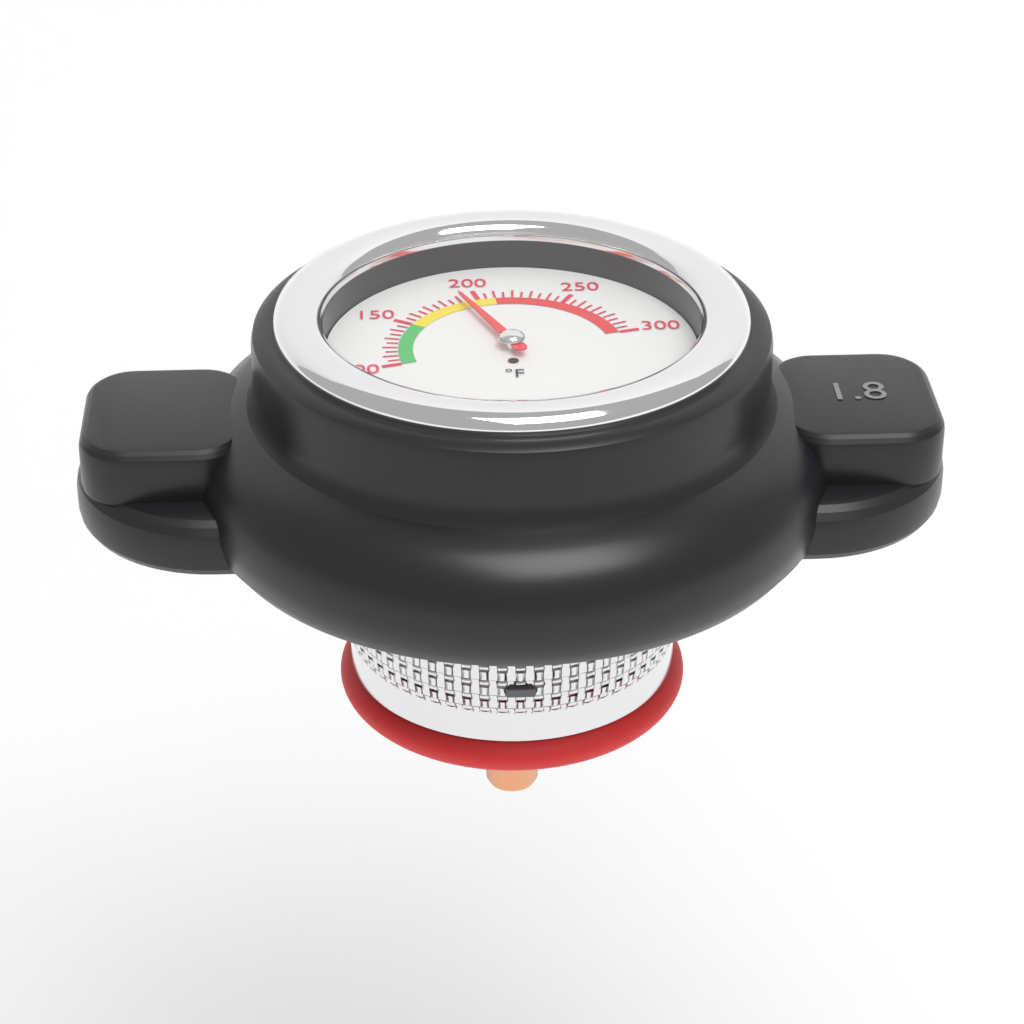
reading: 190 °F
